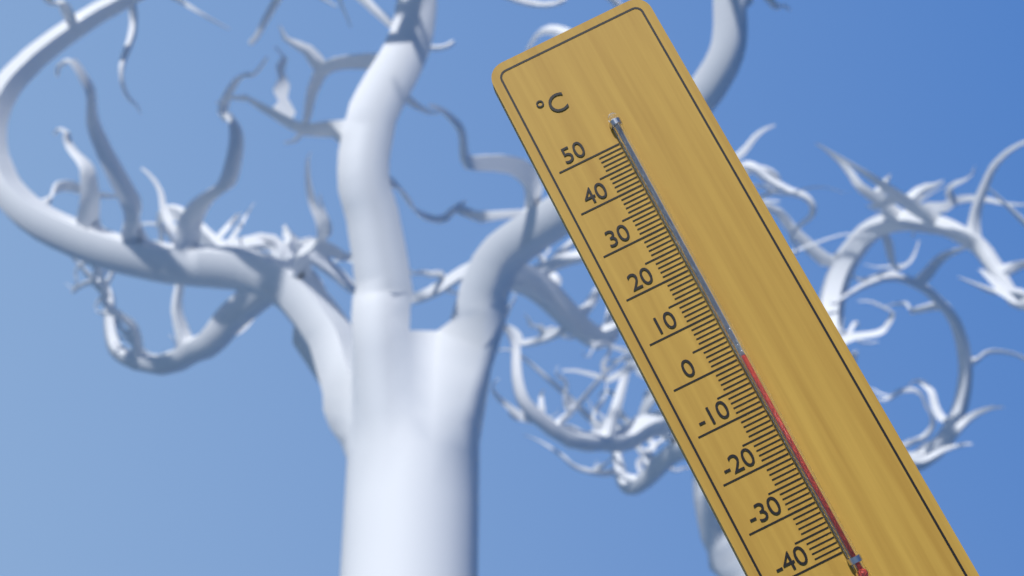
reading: 0 °C
